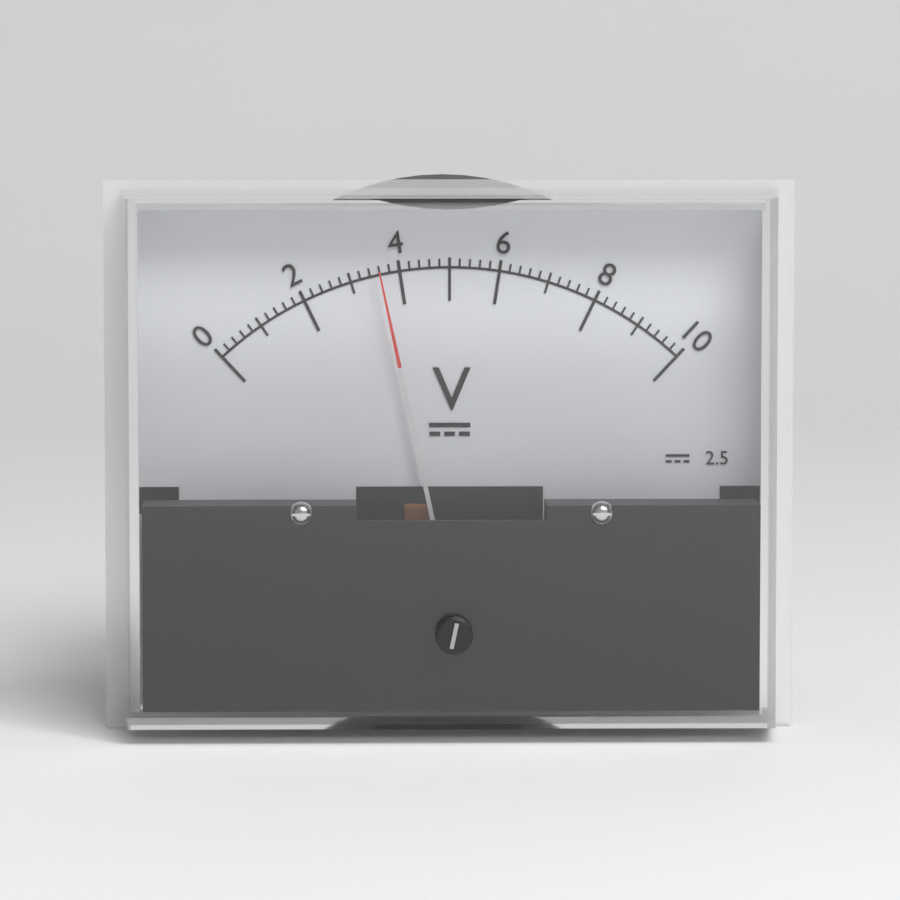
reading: 3.6 V
